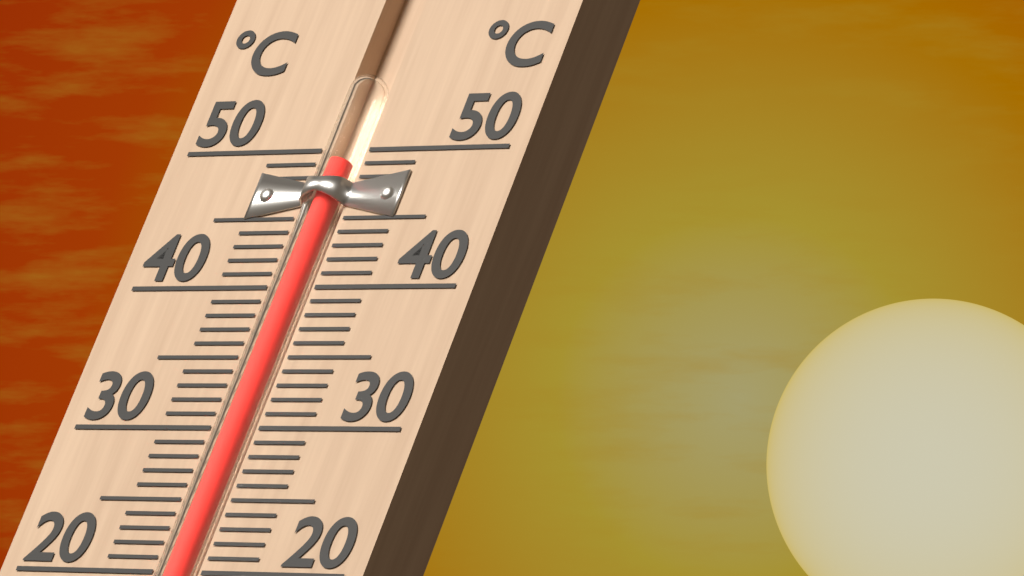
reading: 49 °C
